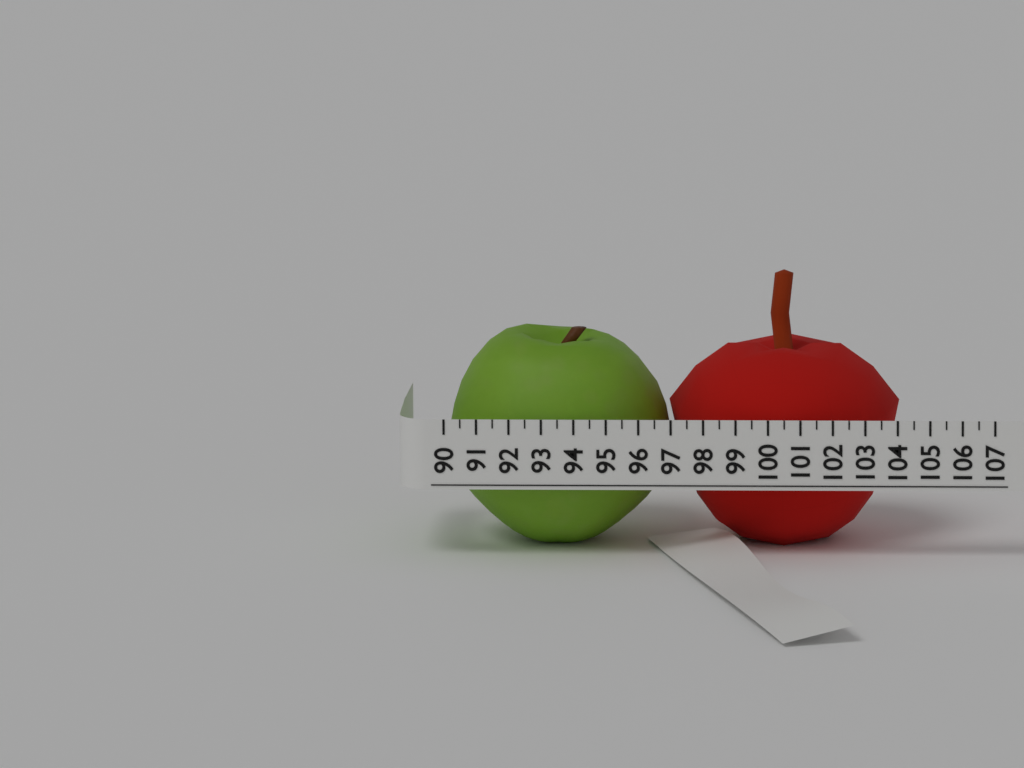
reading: 104.0 (no unit)
